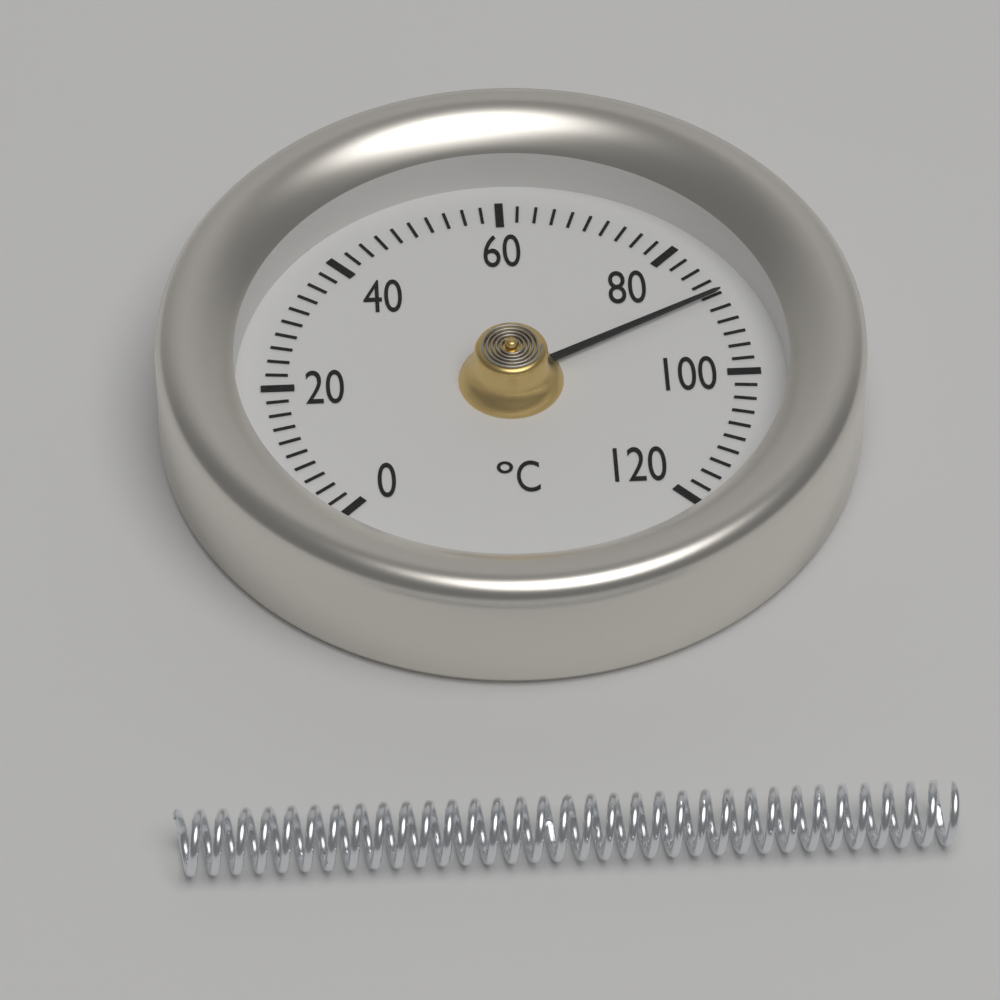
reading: 88 °C
